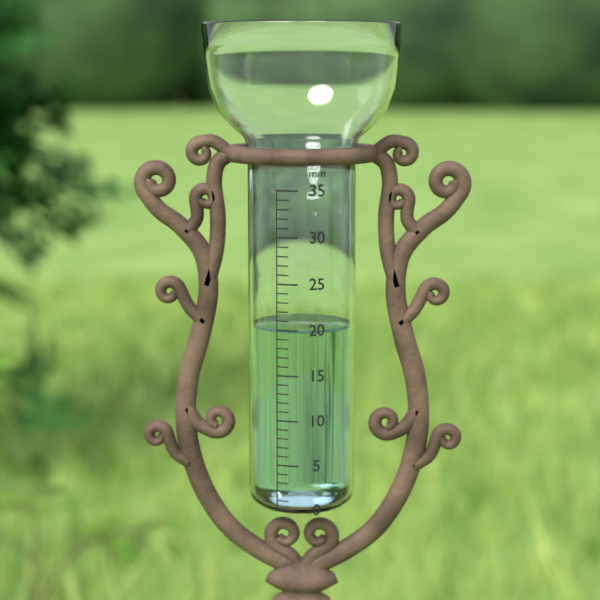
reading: 20 mm
